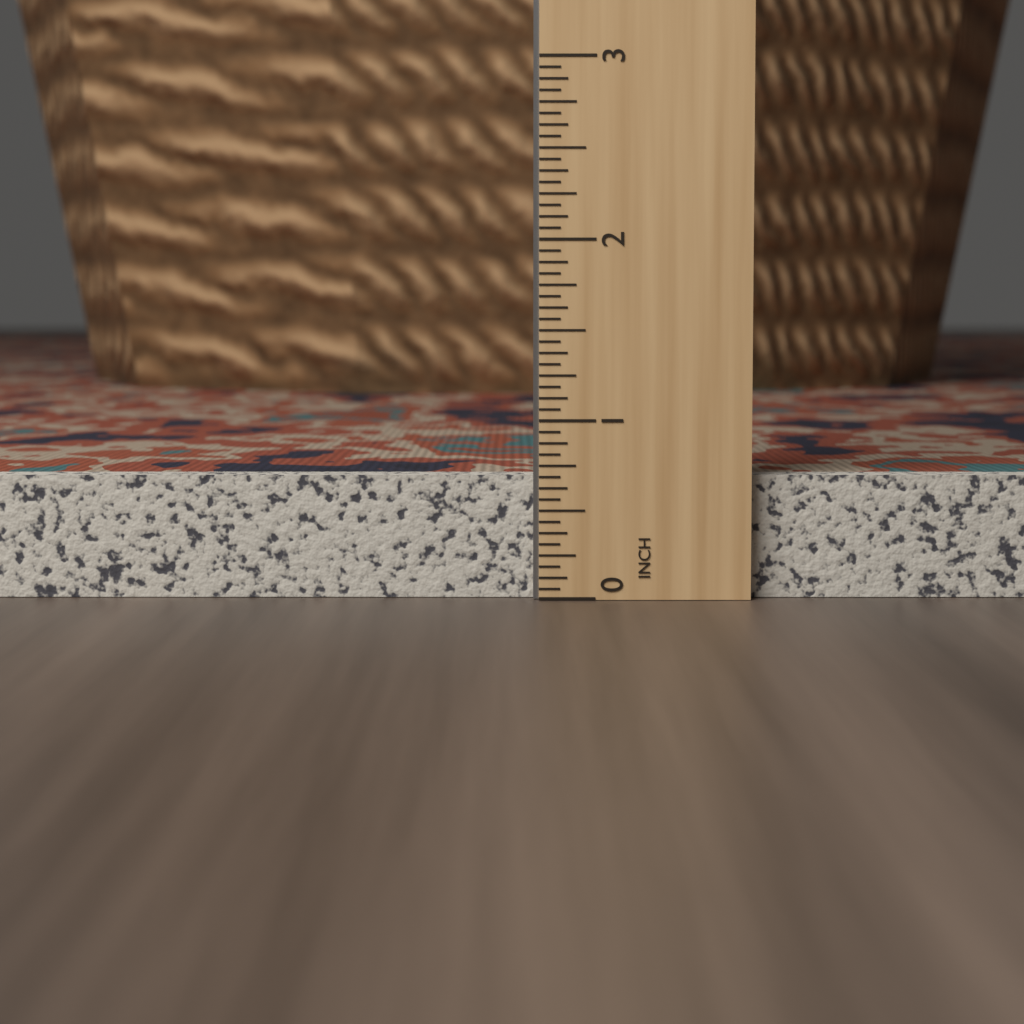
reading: 0.6875 in
